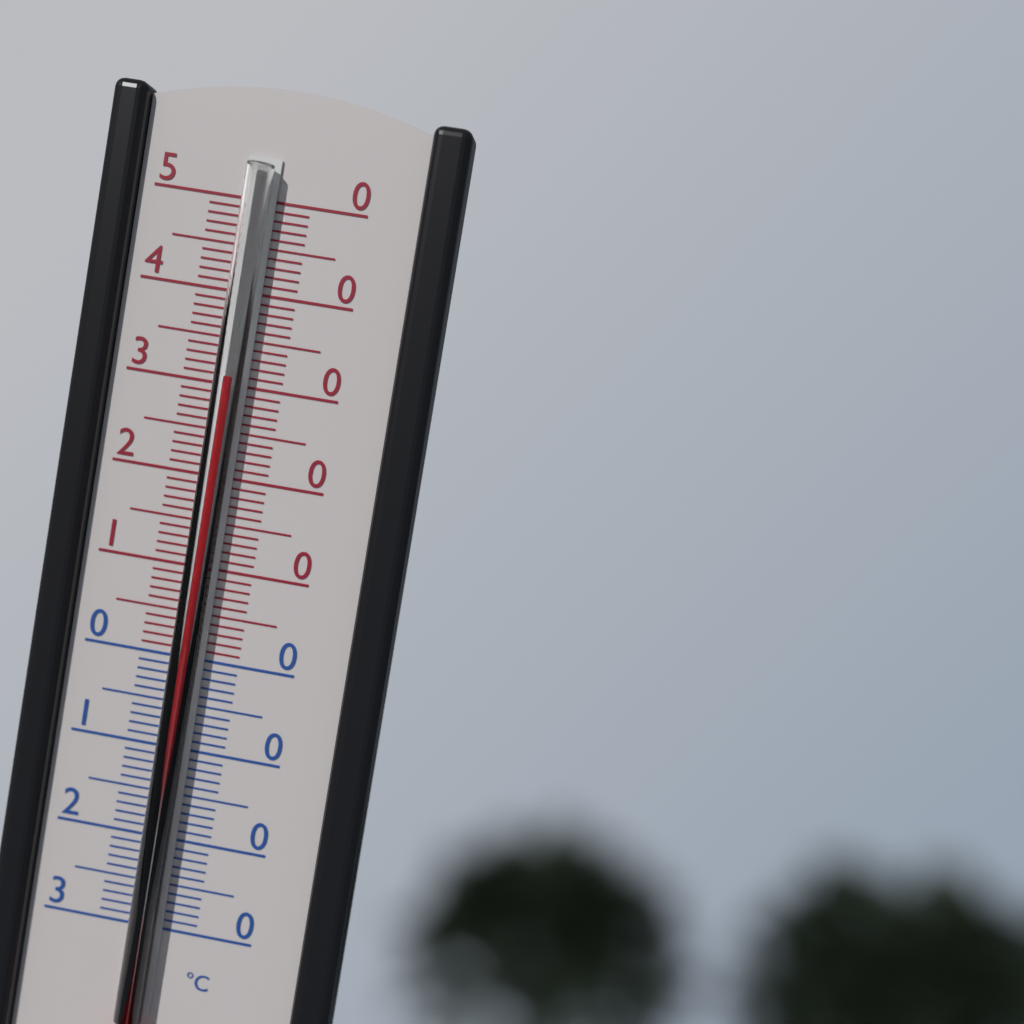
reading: 31 °C
